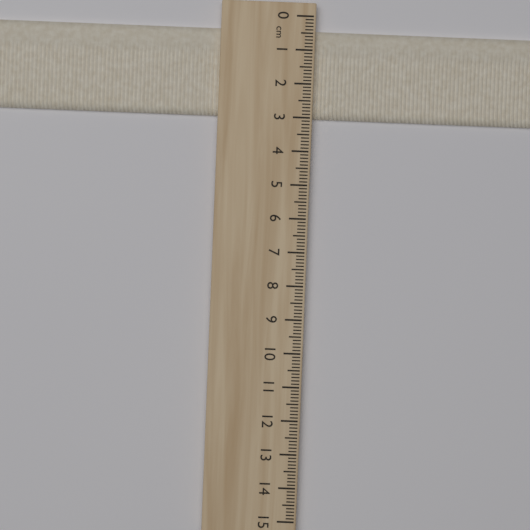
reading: 3.0 cm
